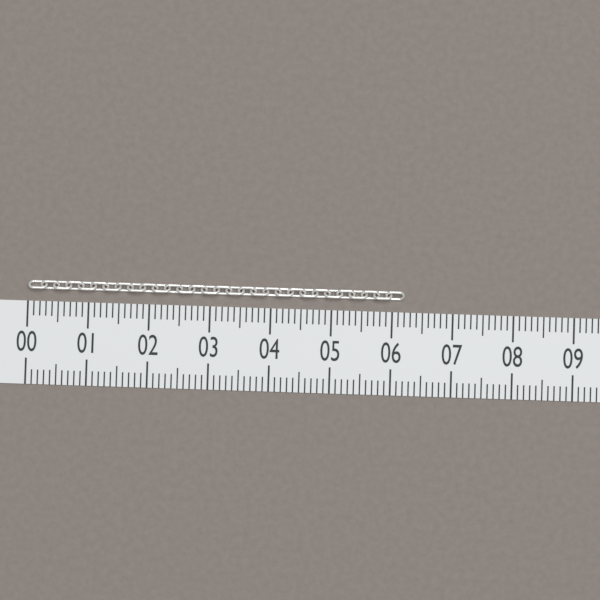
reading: 6.2 (no unit)
